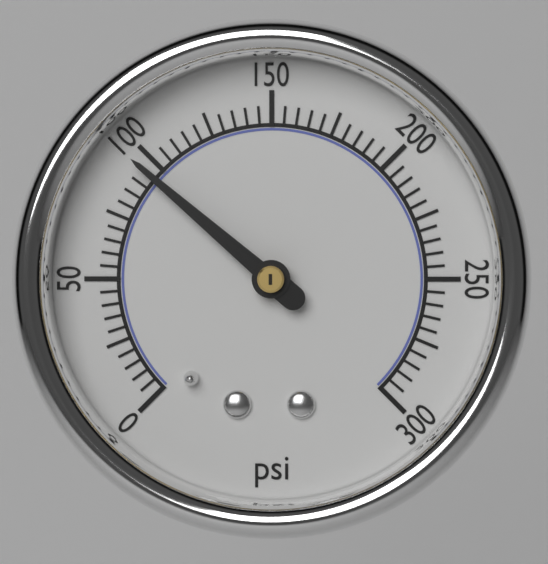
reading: 95 psi
